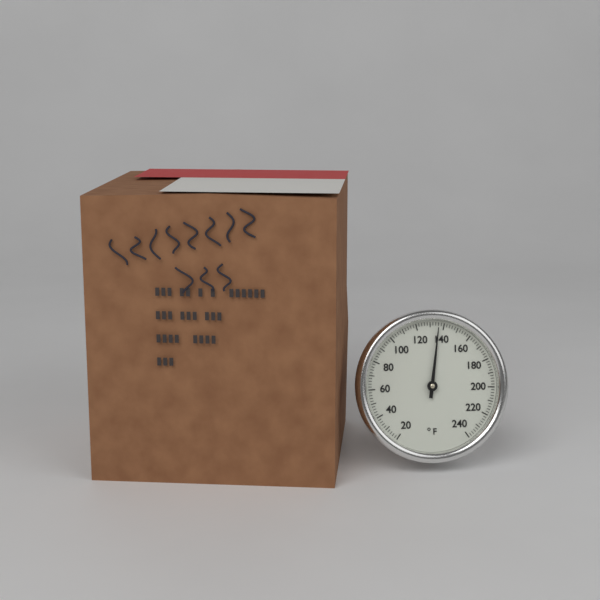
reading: 136 °F
